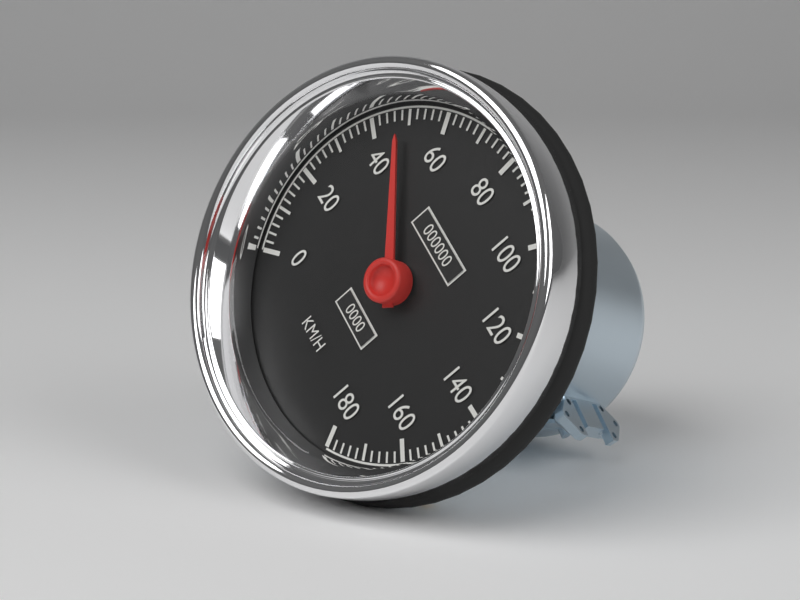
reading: 48 km/h
